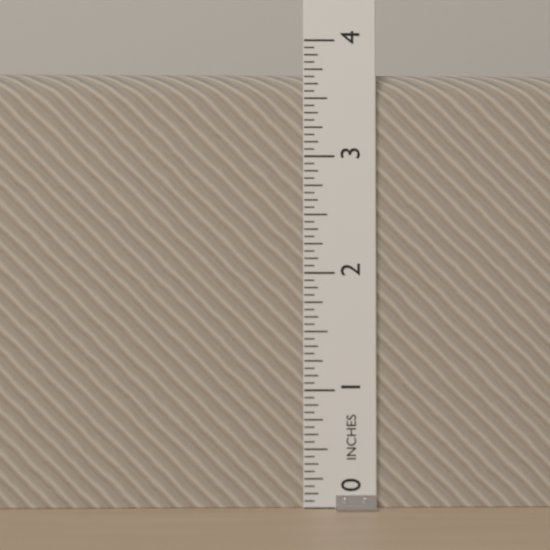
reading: 3.7500 in
